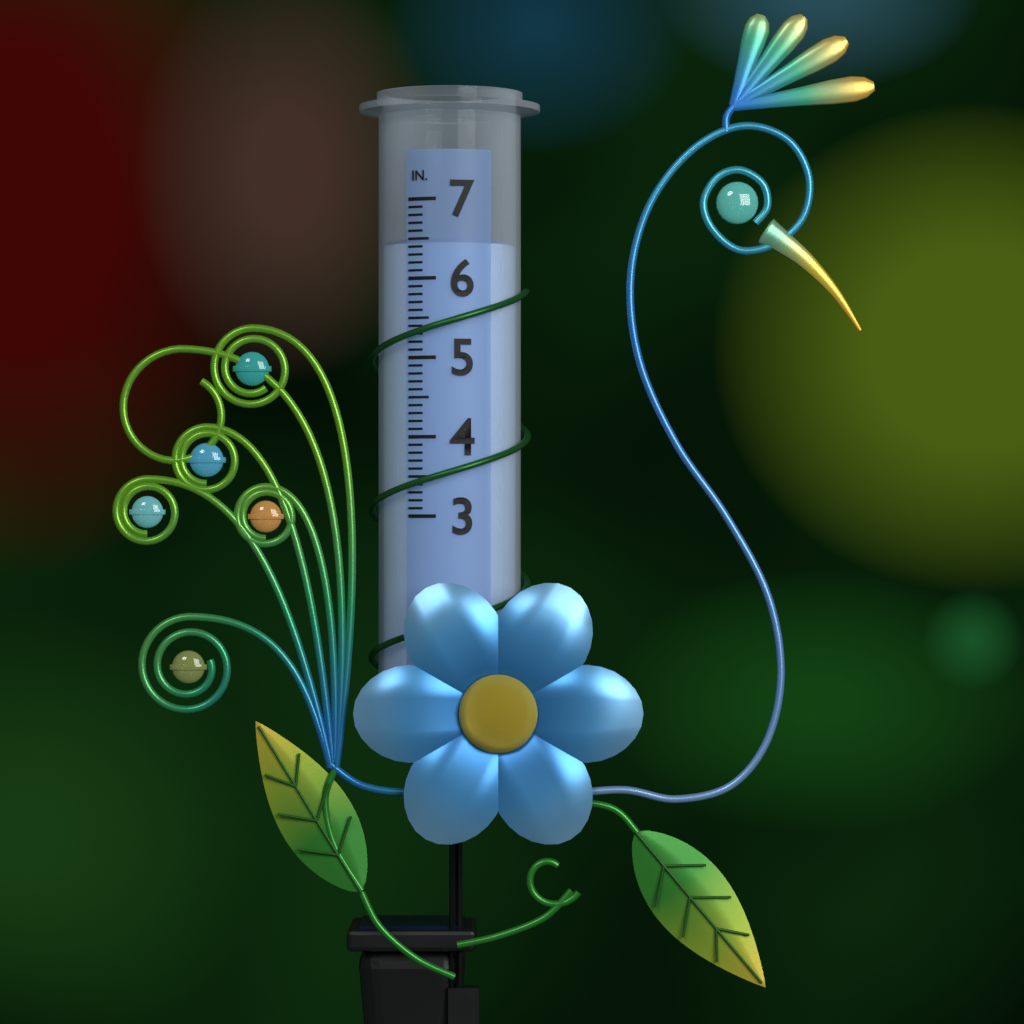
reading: 6.5 in
